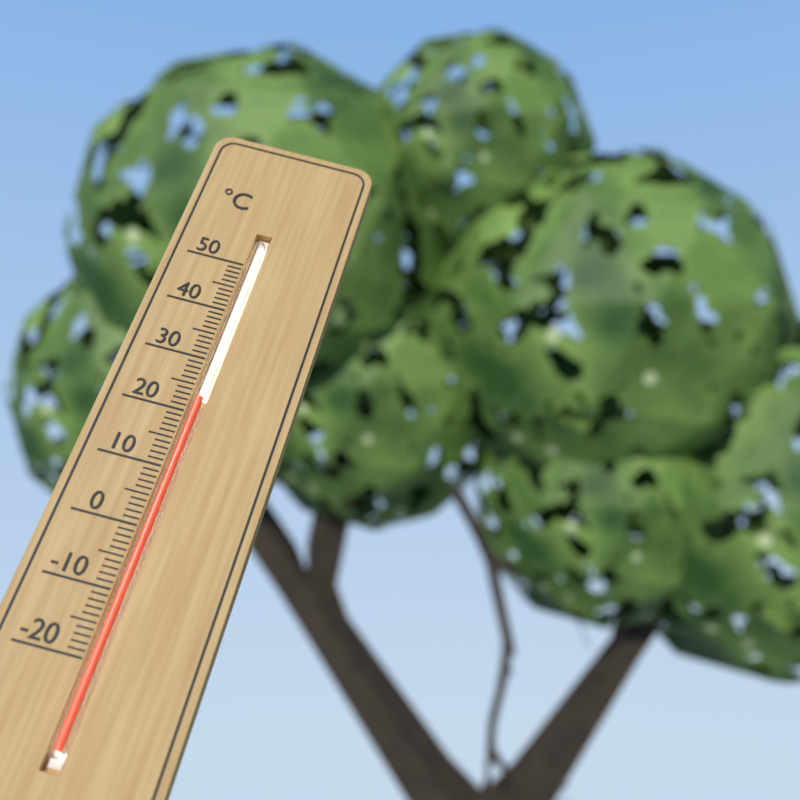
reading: 23 °C
